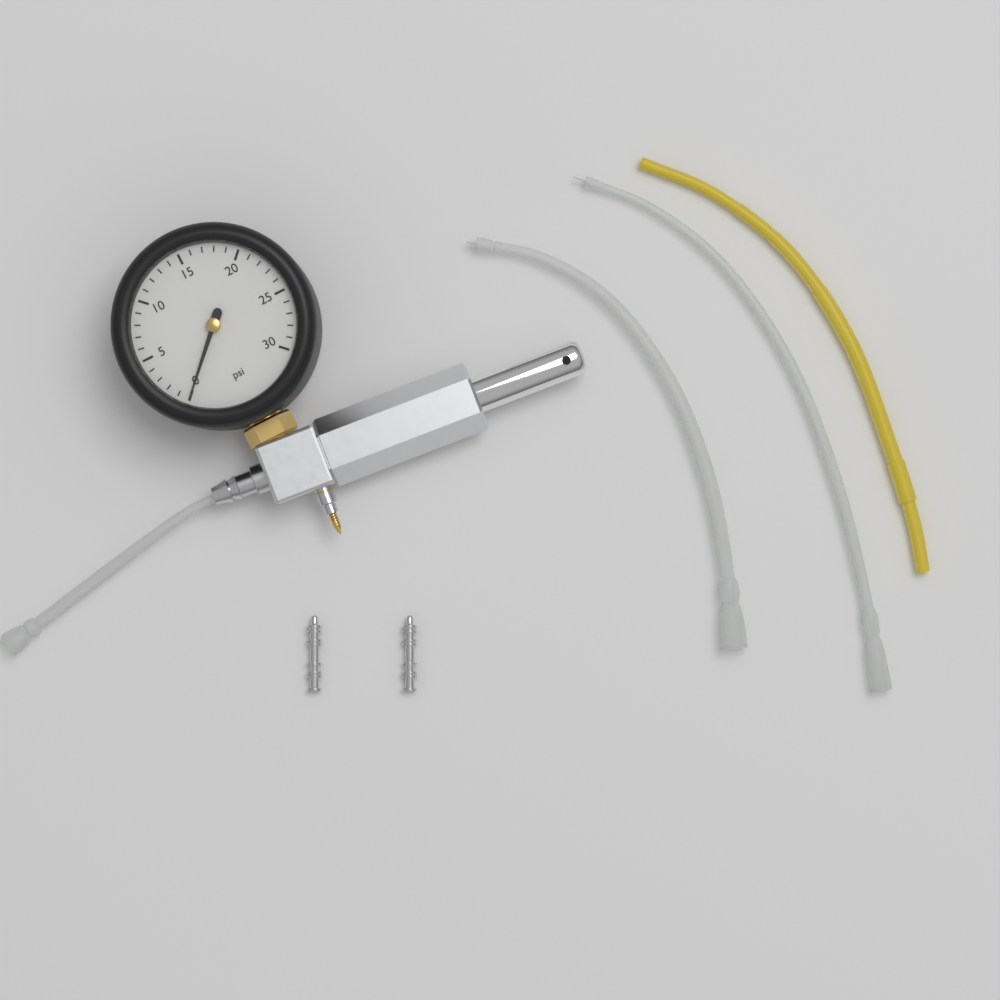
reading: 0 psi
